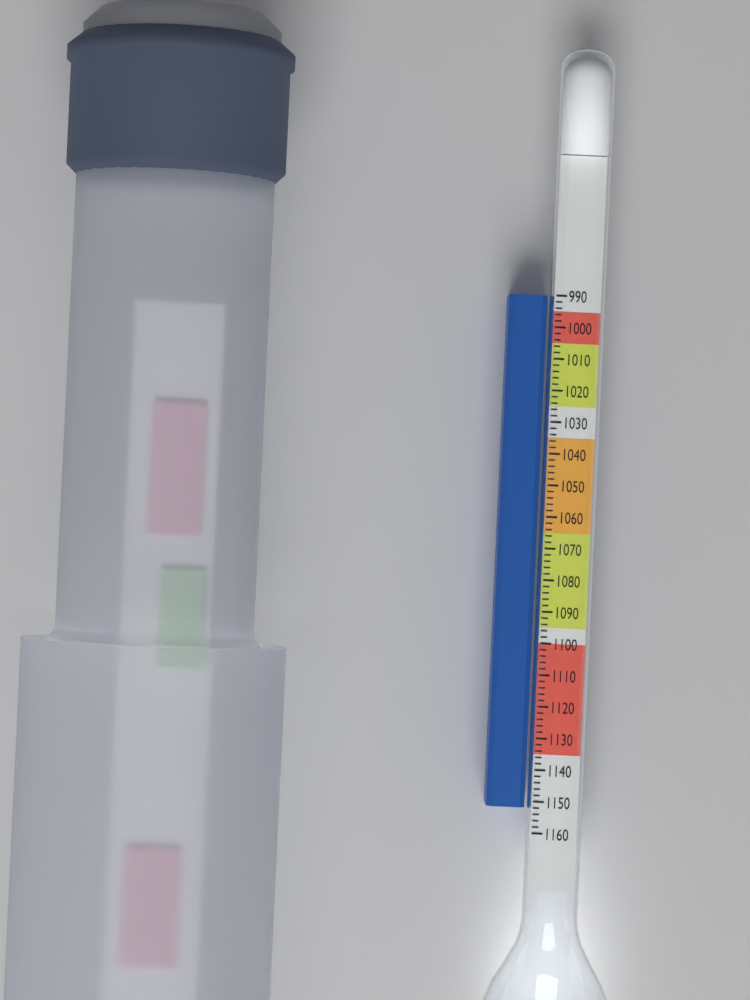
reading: 1152 (no unit)
